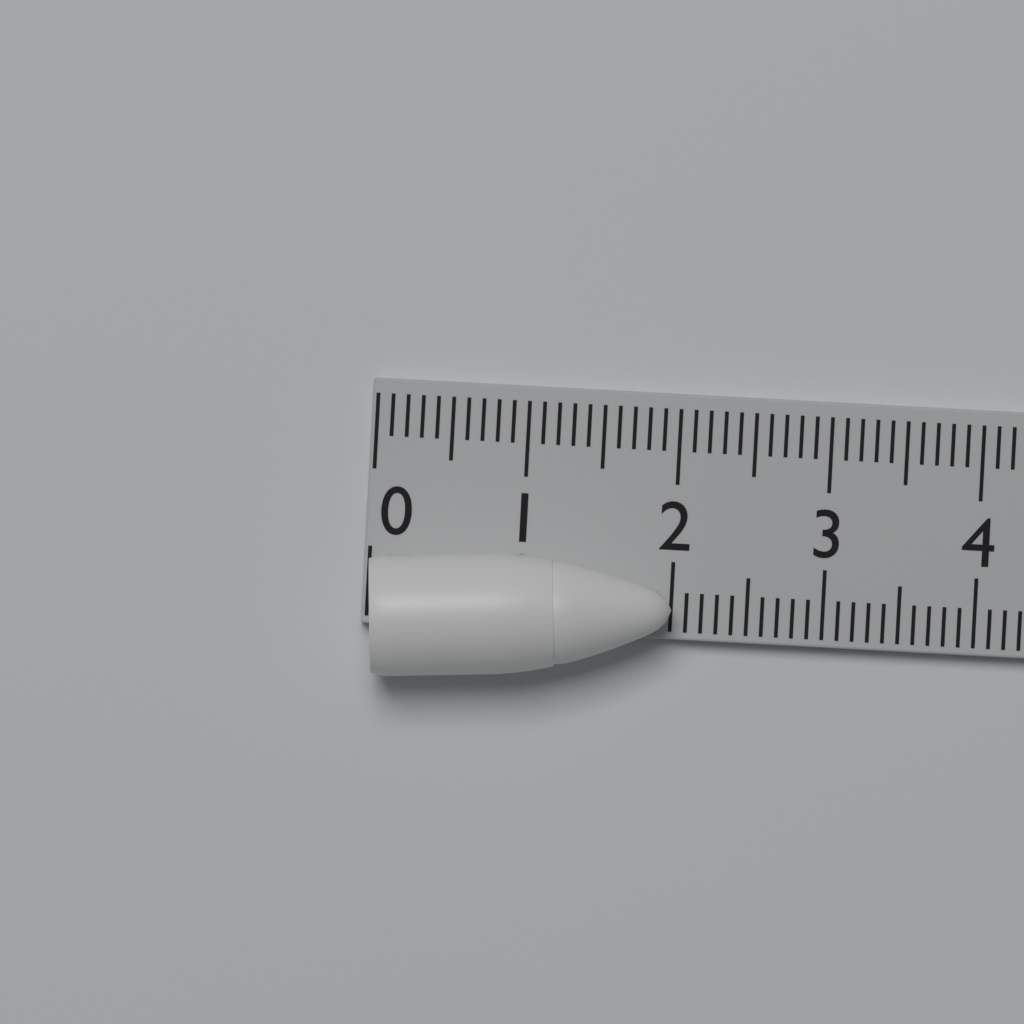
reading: 2.0 (no unit)
